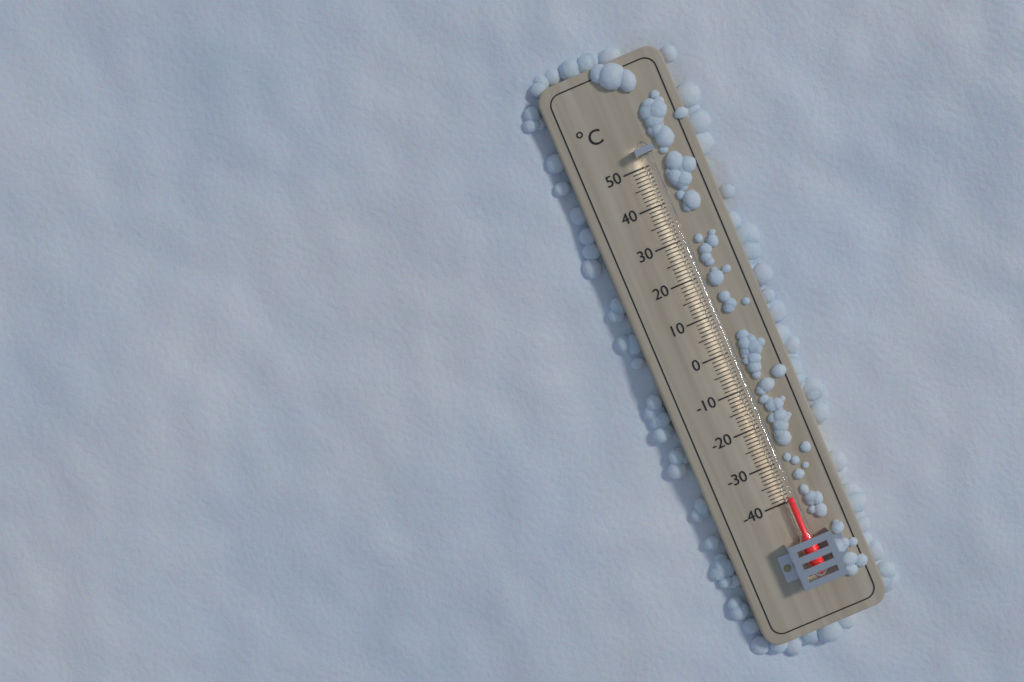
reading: -39 °C
